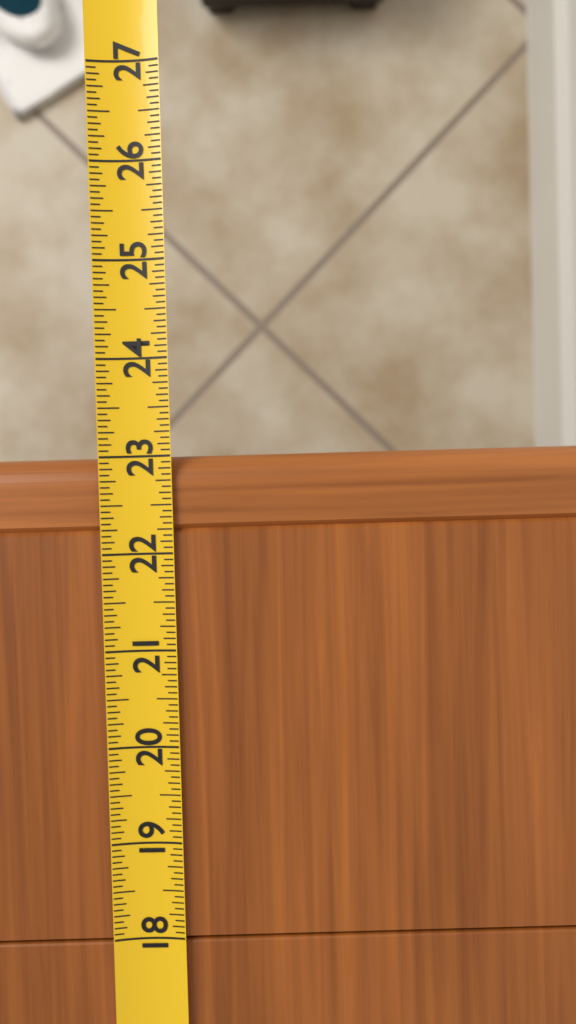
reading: 23.0000 (no unit)
